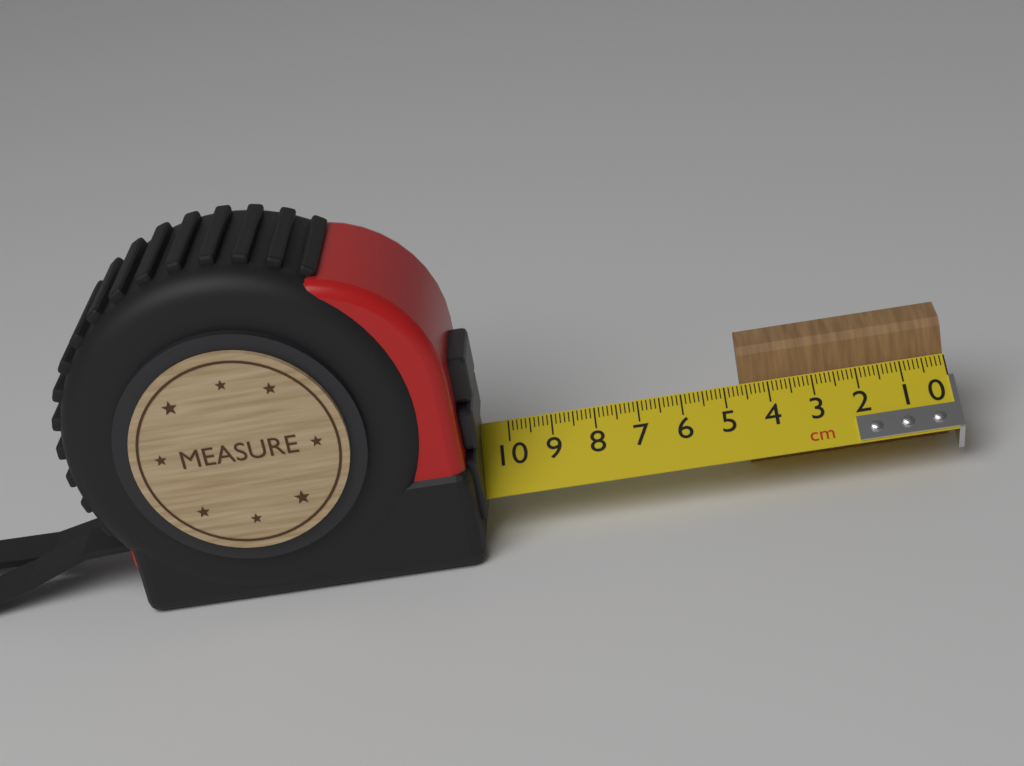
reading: 4.6 cm
